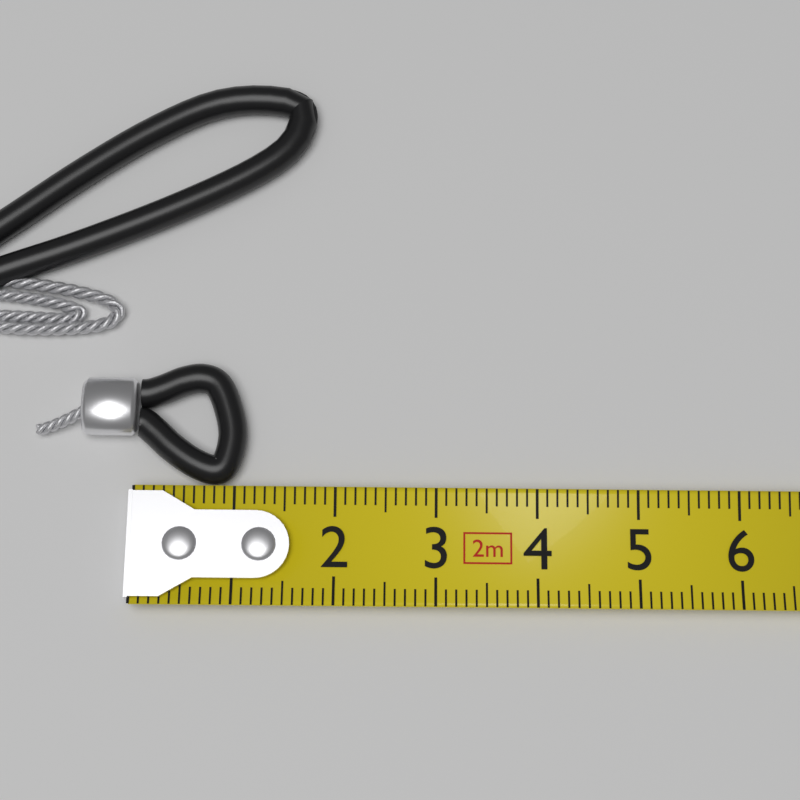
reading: 1.1 cm
